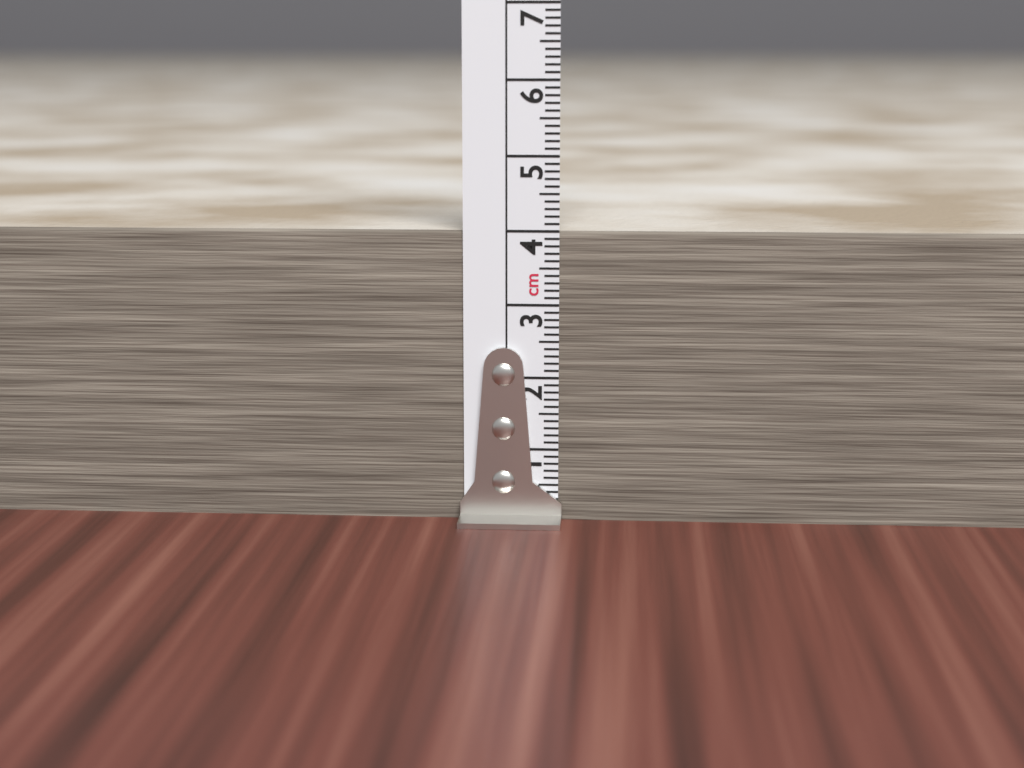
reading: 4.0 cm
